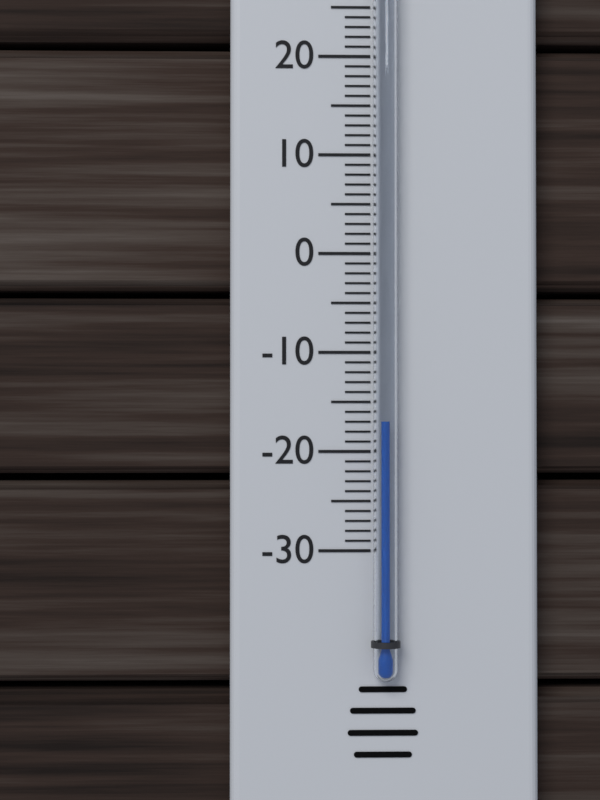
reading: -17 °C
